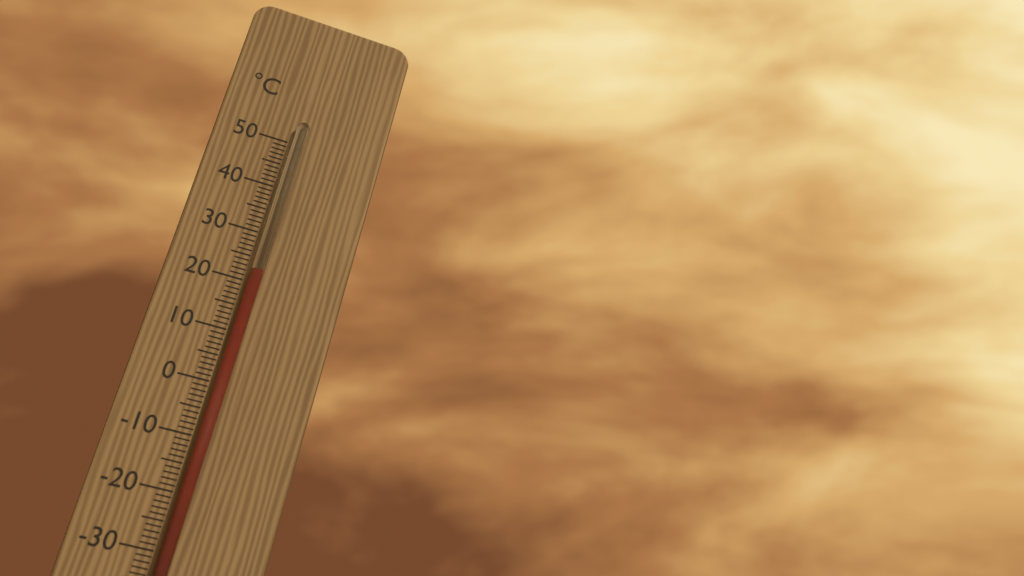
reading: 22 °C
